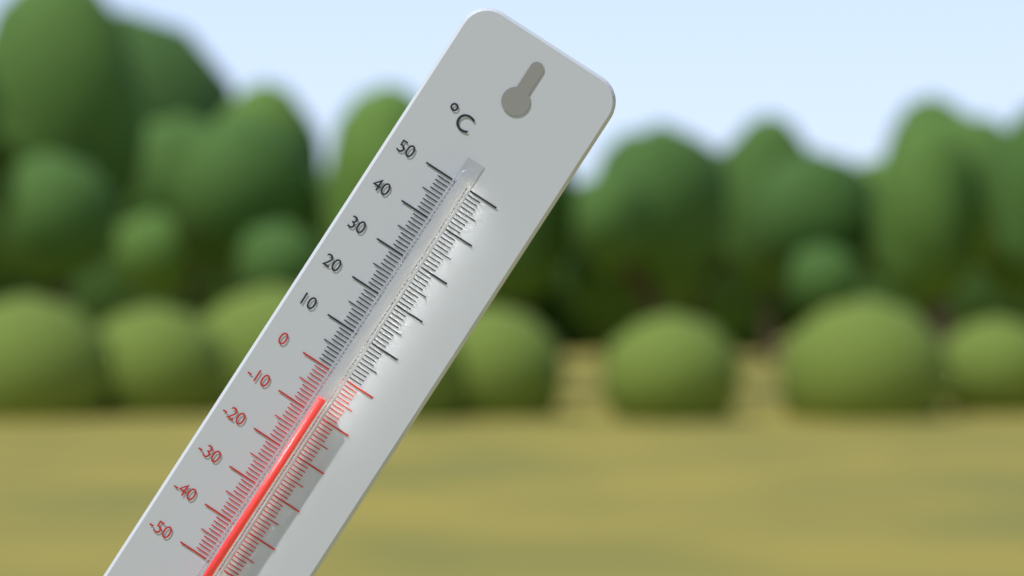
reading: -6 °C
